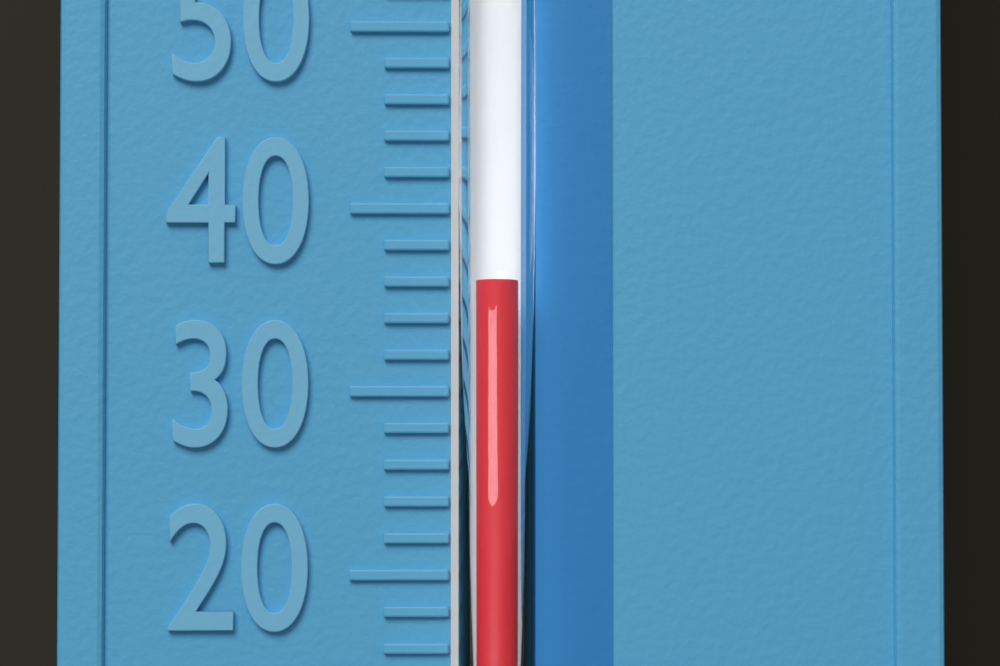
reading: 36 °F
